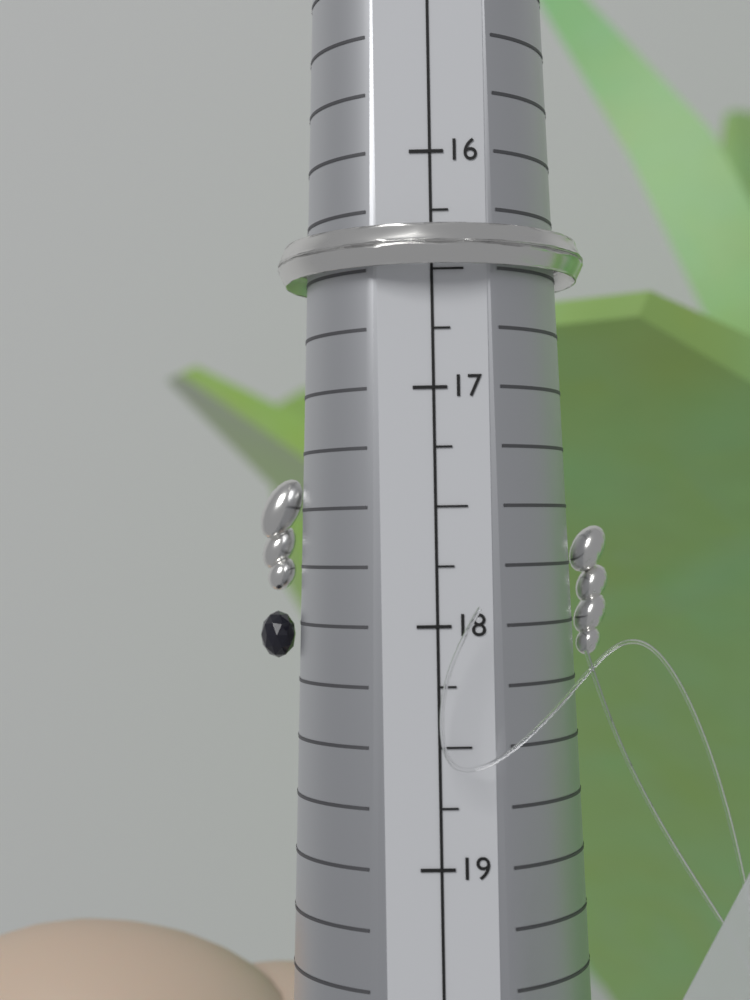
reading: 16.50 (no unit)
